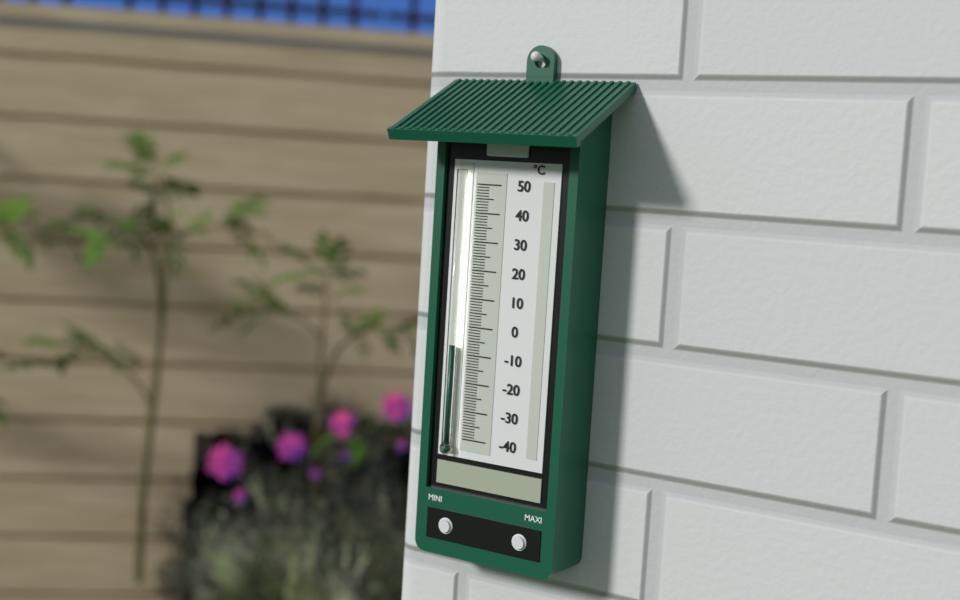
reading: -7 °C
